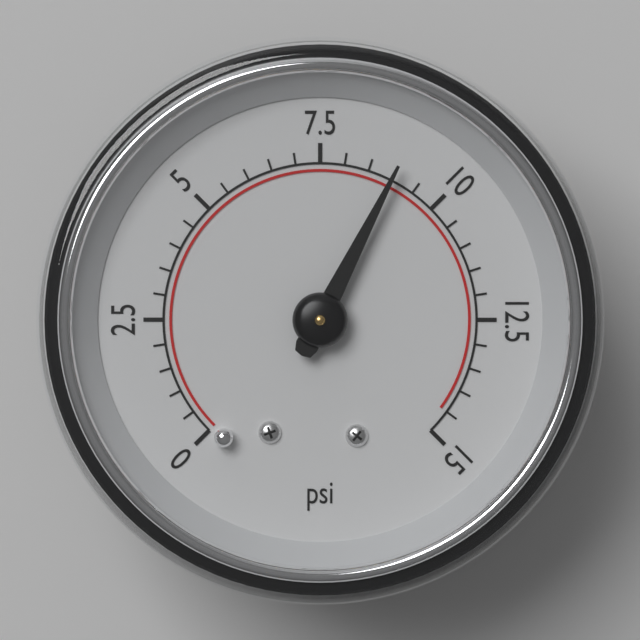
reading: 9.0 psi
